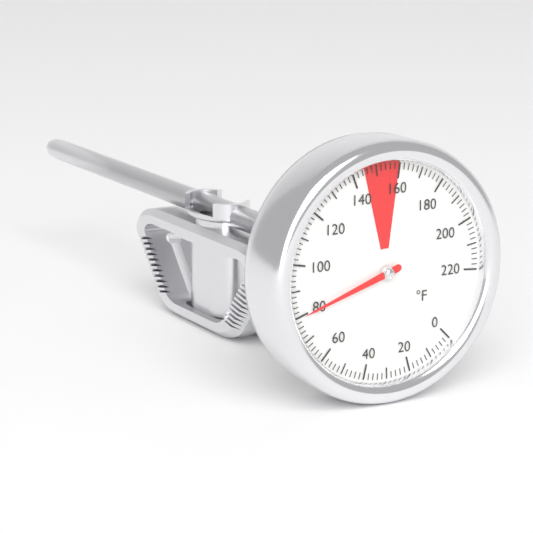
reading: 80 °F
